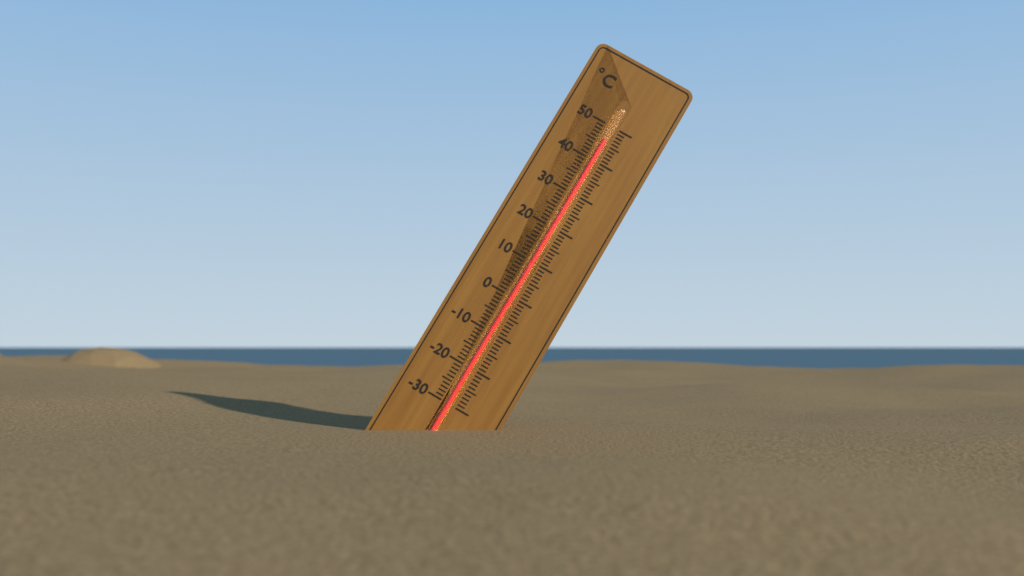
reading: 46 °C
